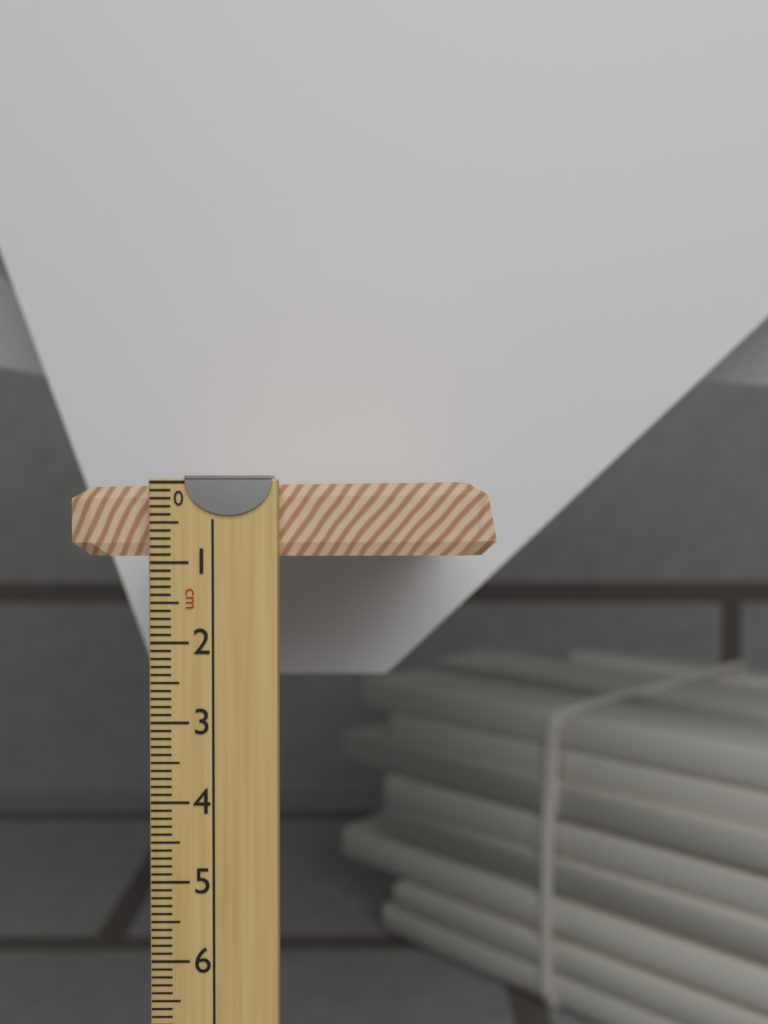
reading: 1.0 cm
